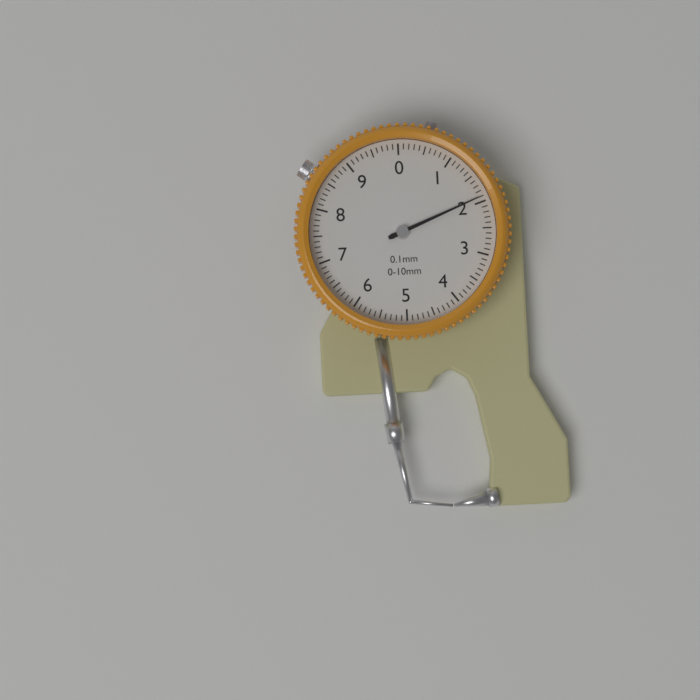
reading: 1.9 mm
